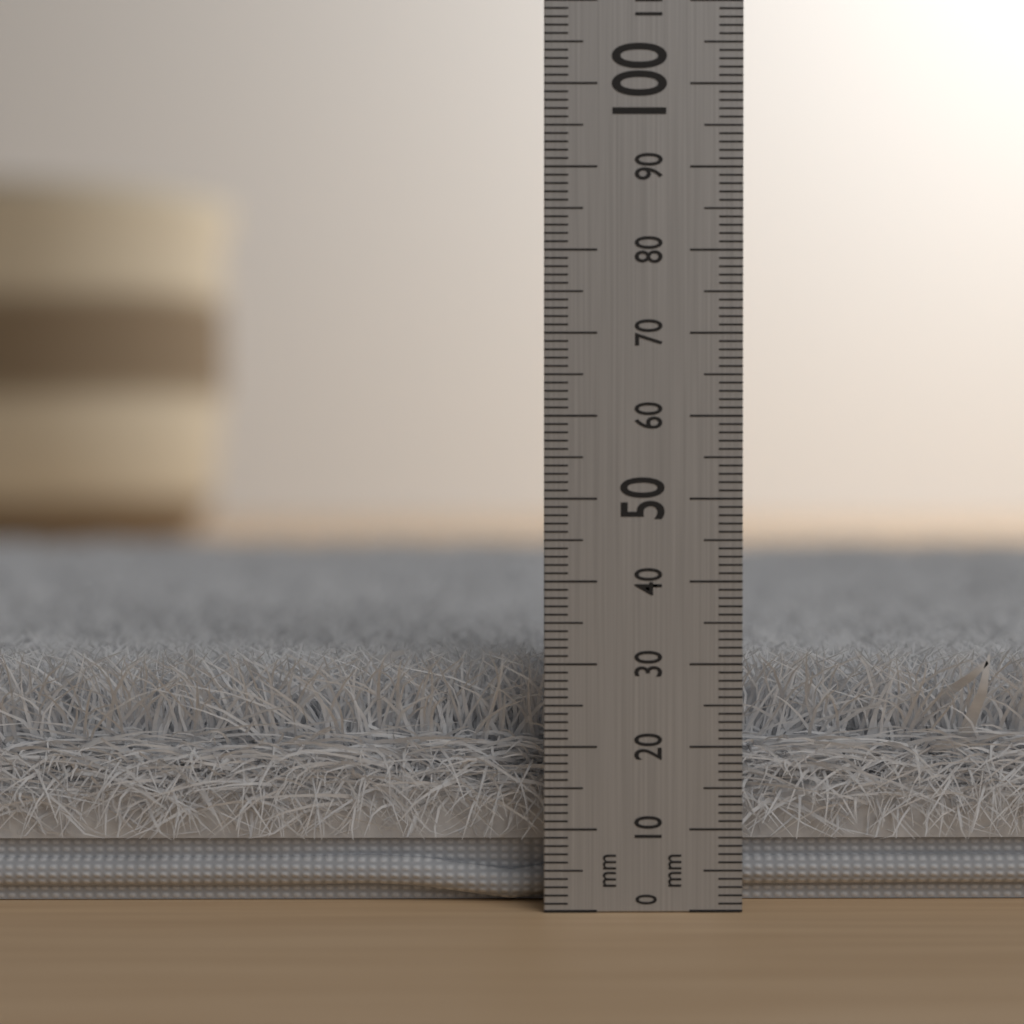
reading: 31 mm
